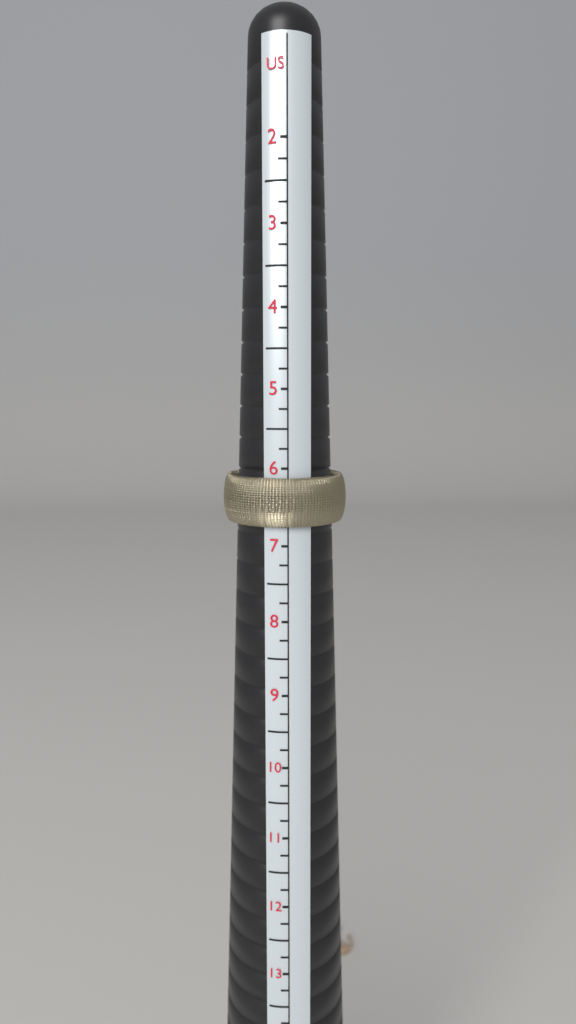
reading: 6.75 US
